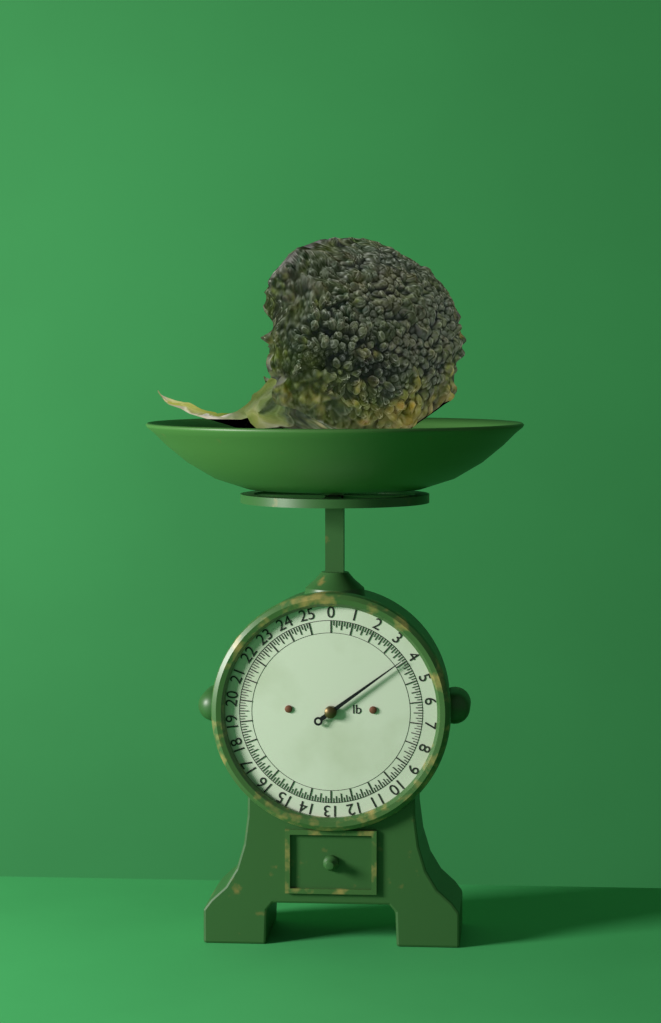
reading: 3.875 lb
